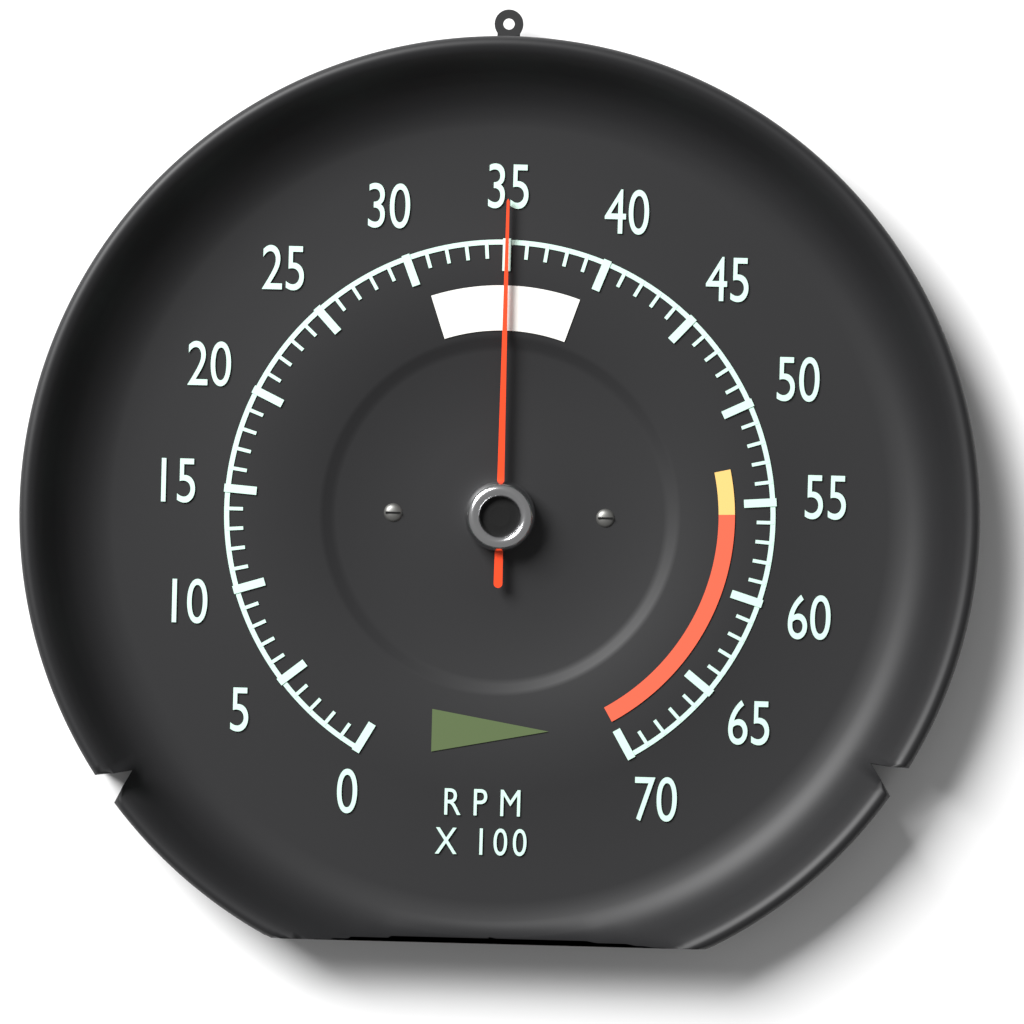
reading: 3500 RPM
